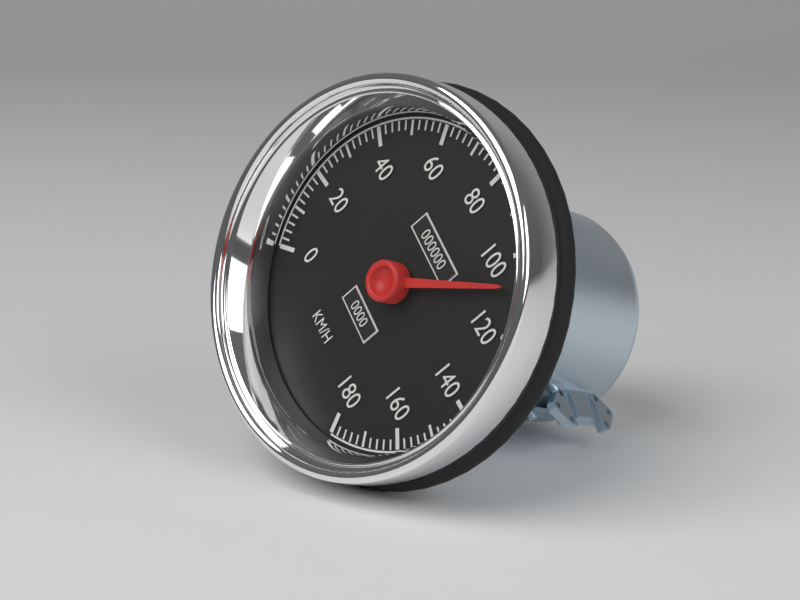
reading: 108 km/h
